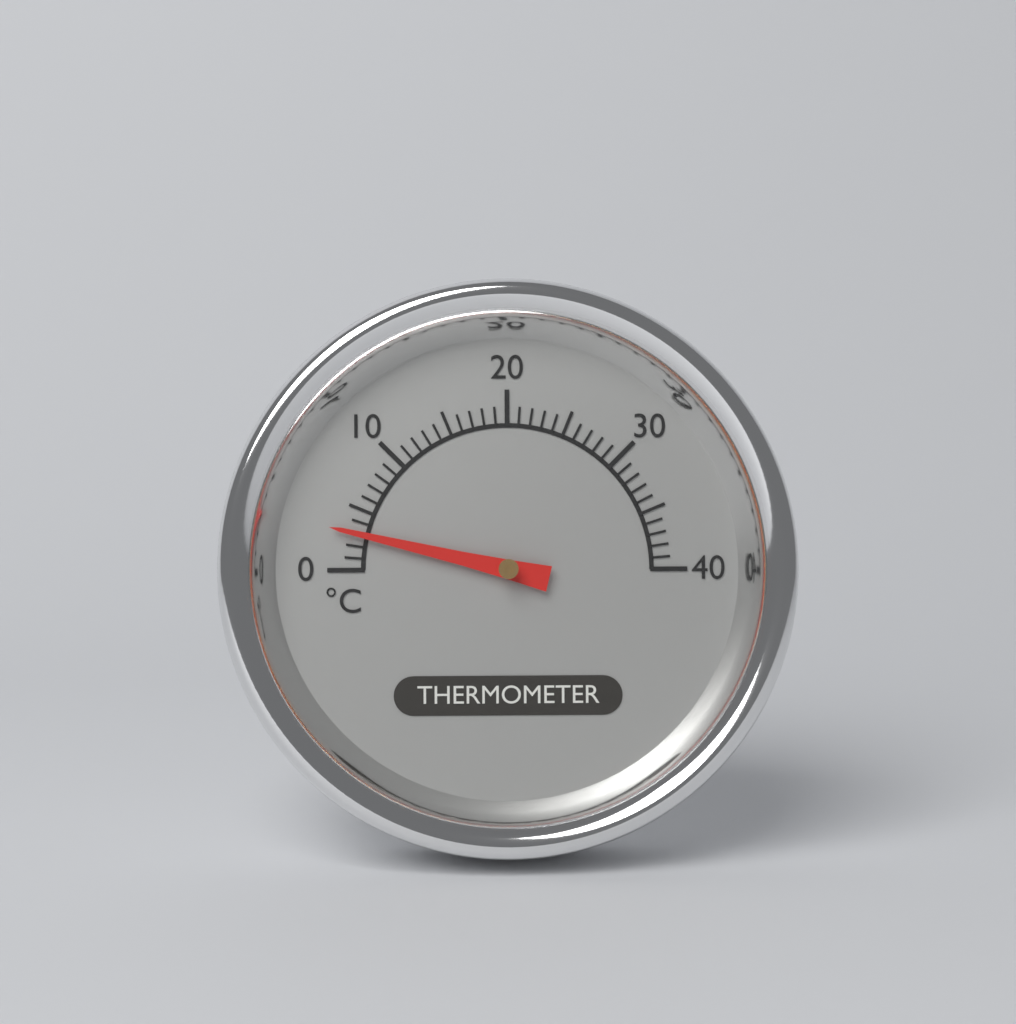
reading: 3 °C
